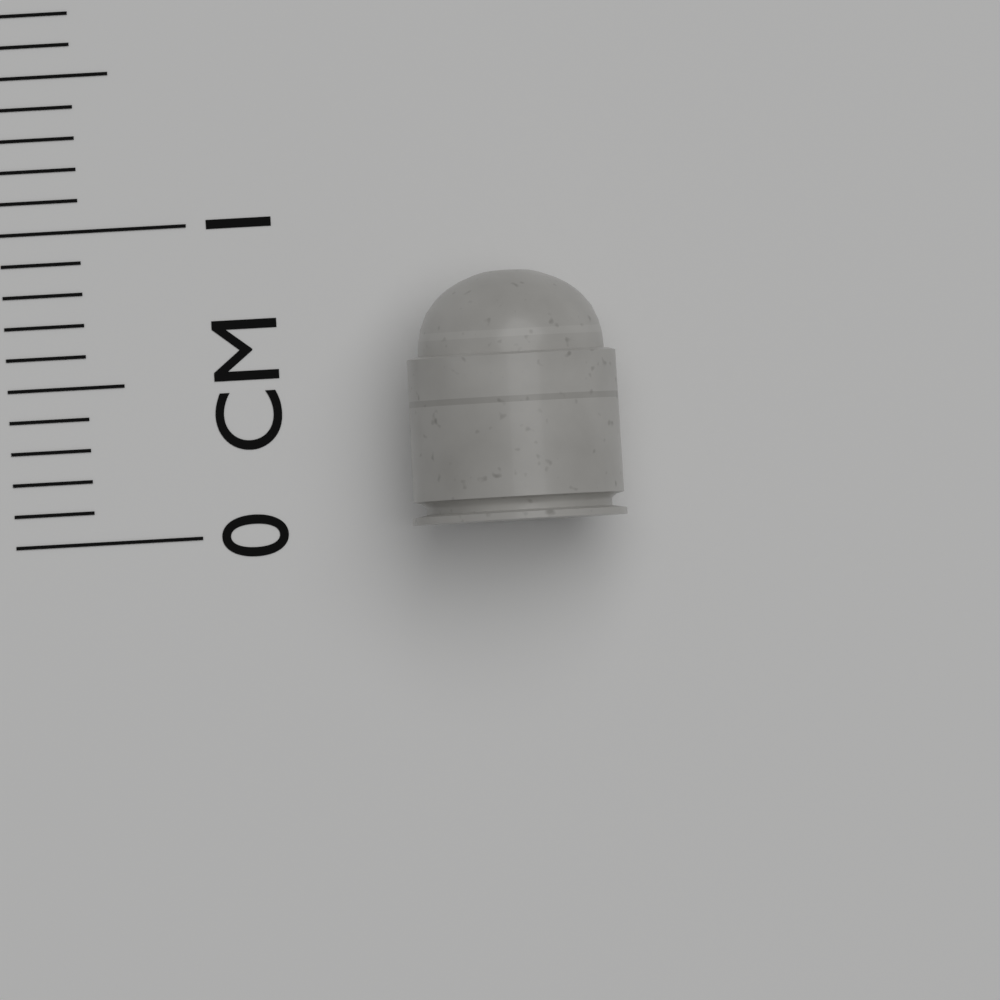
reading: 0.8 cm
